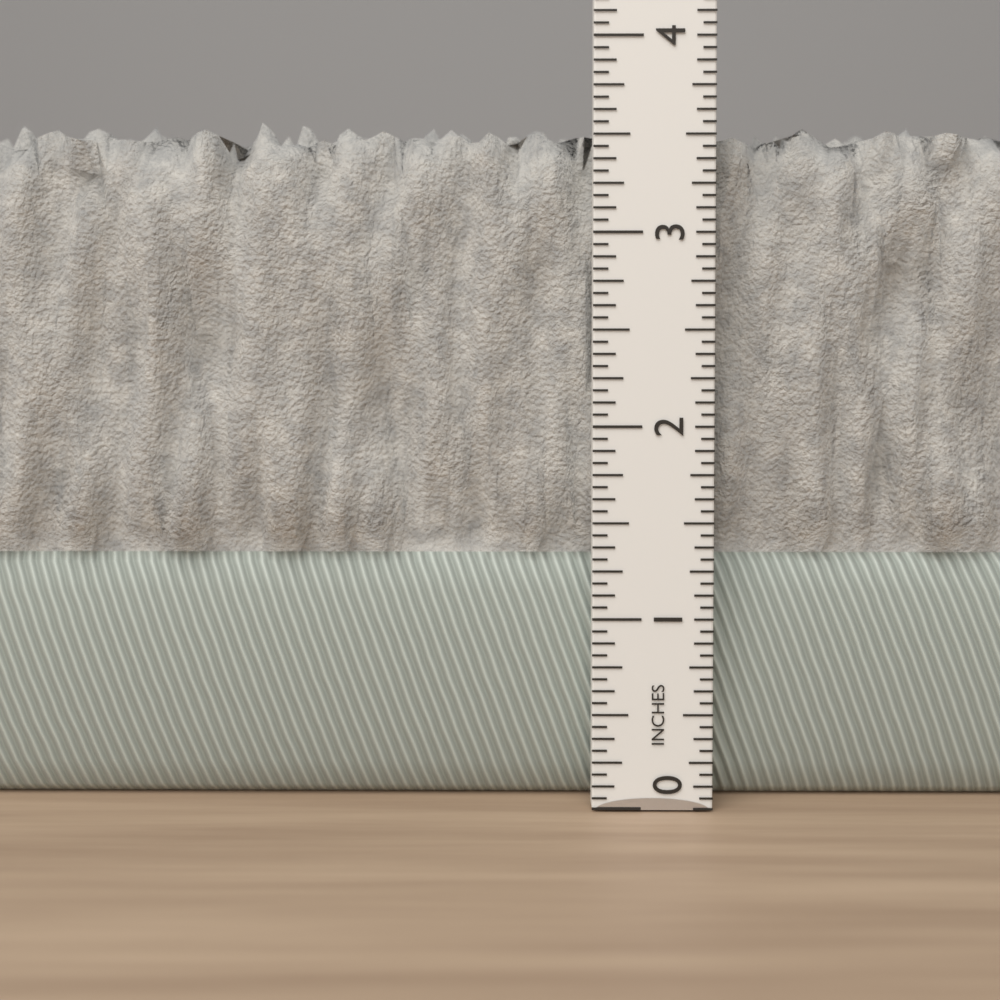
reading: 3.6250 in
